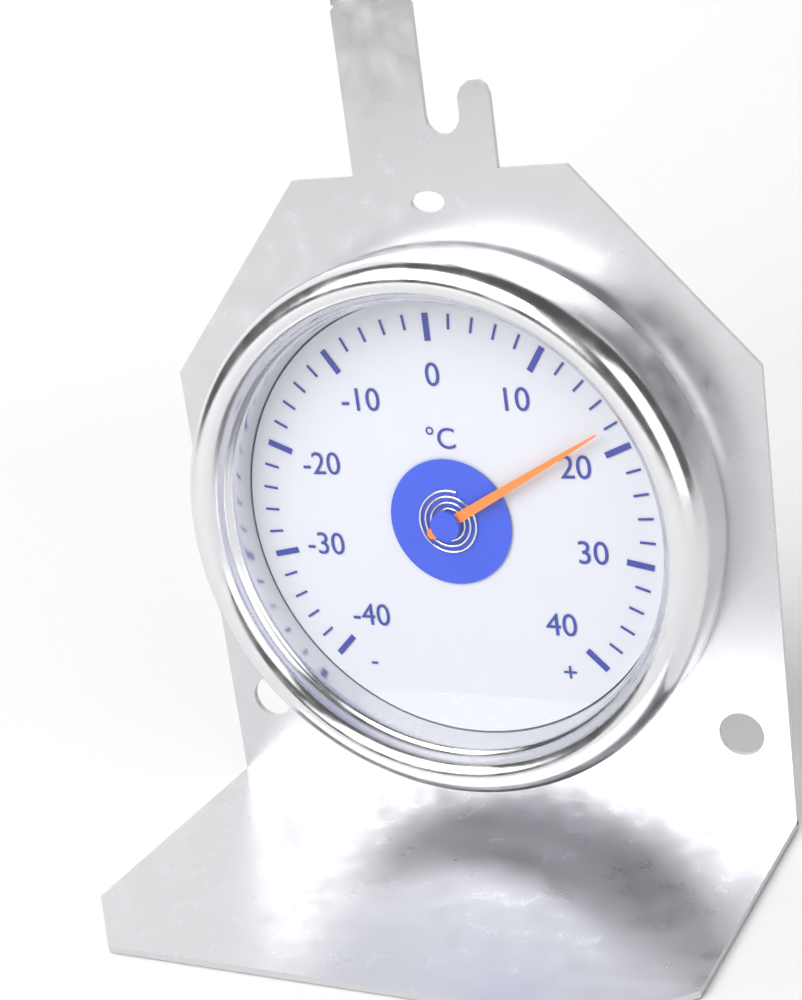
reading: 18 °C
